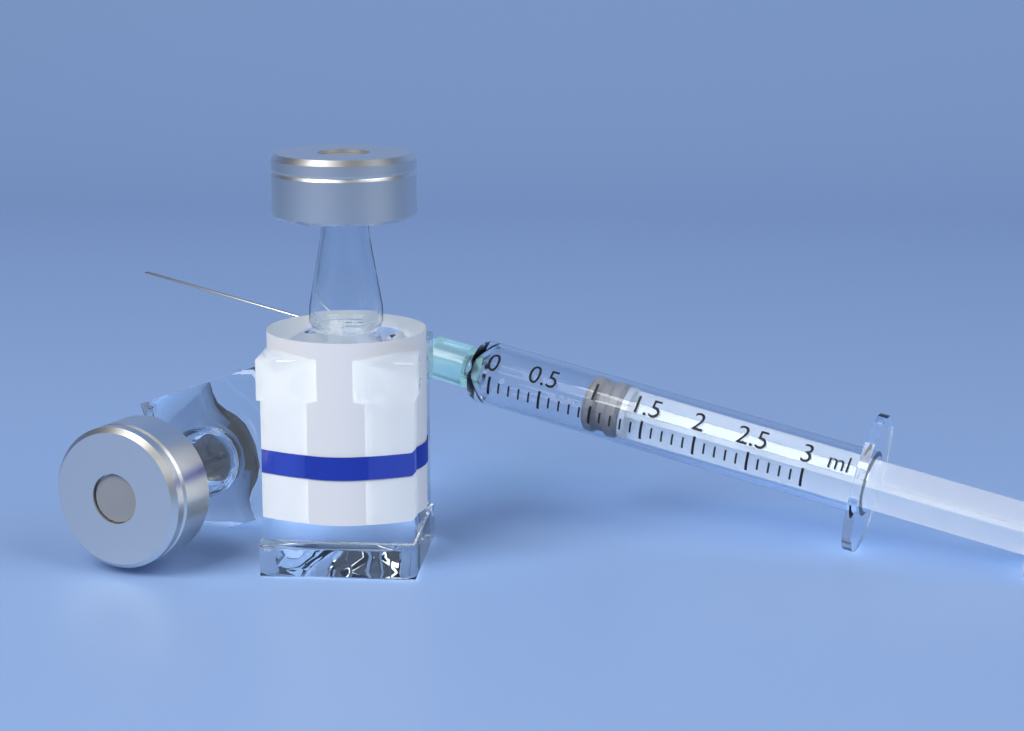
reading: 0.9 ml
